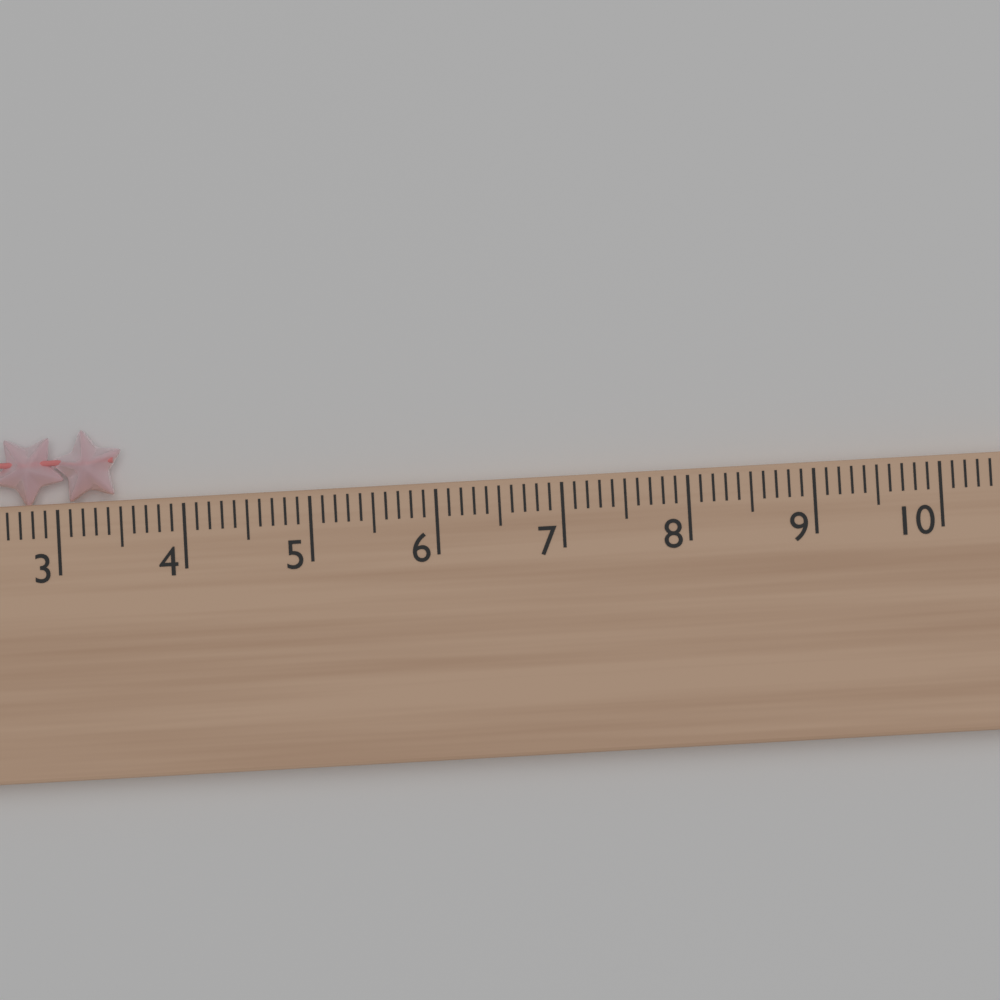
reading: 3.5 cm
